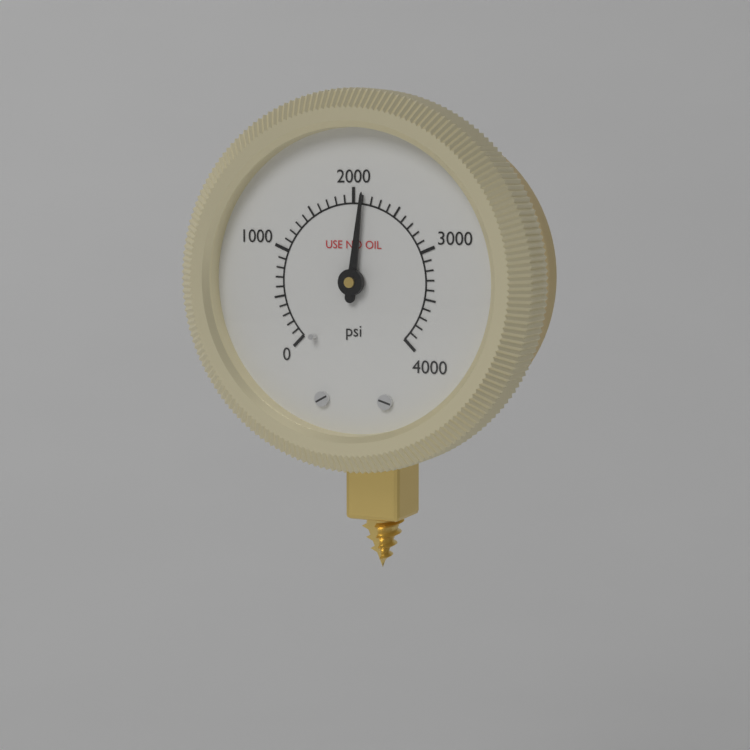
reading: 2100 psi
